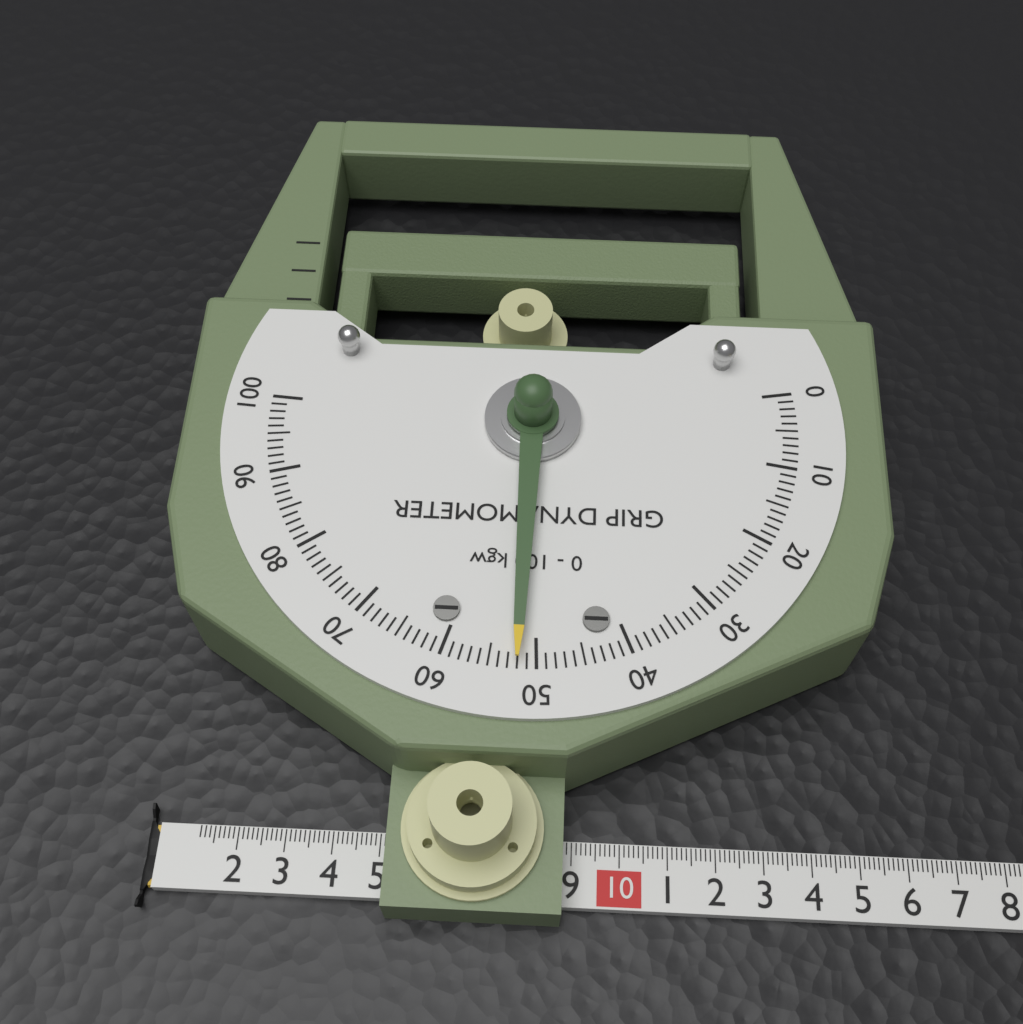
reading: 52 kgw
